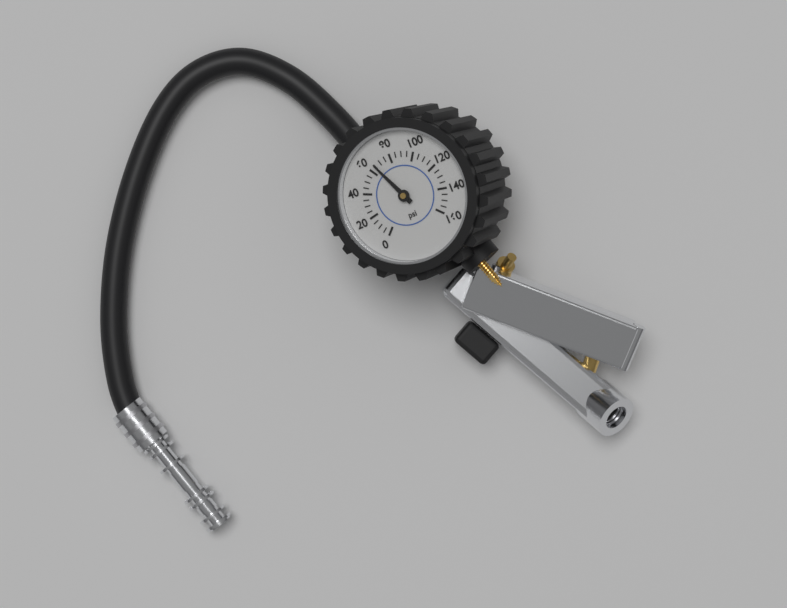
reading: 65 psi
